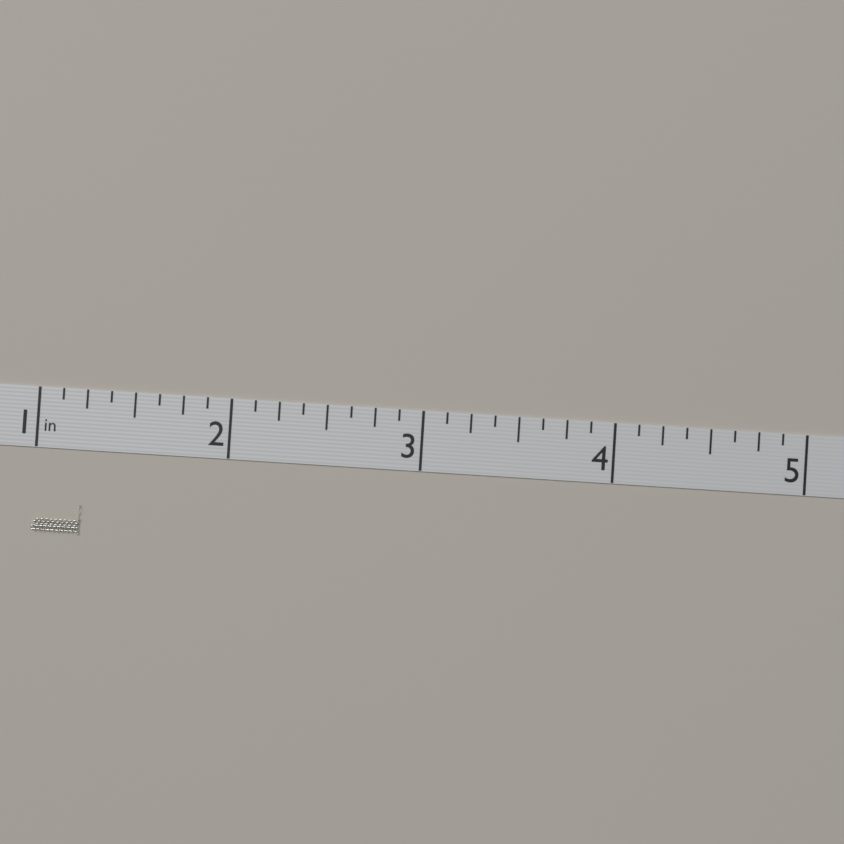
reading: 1.250 in
